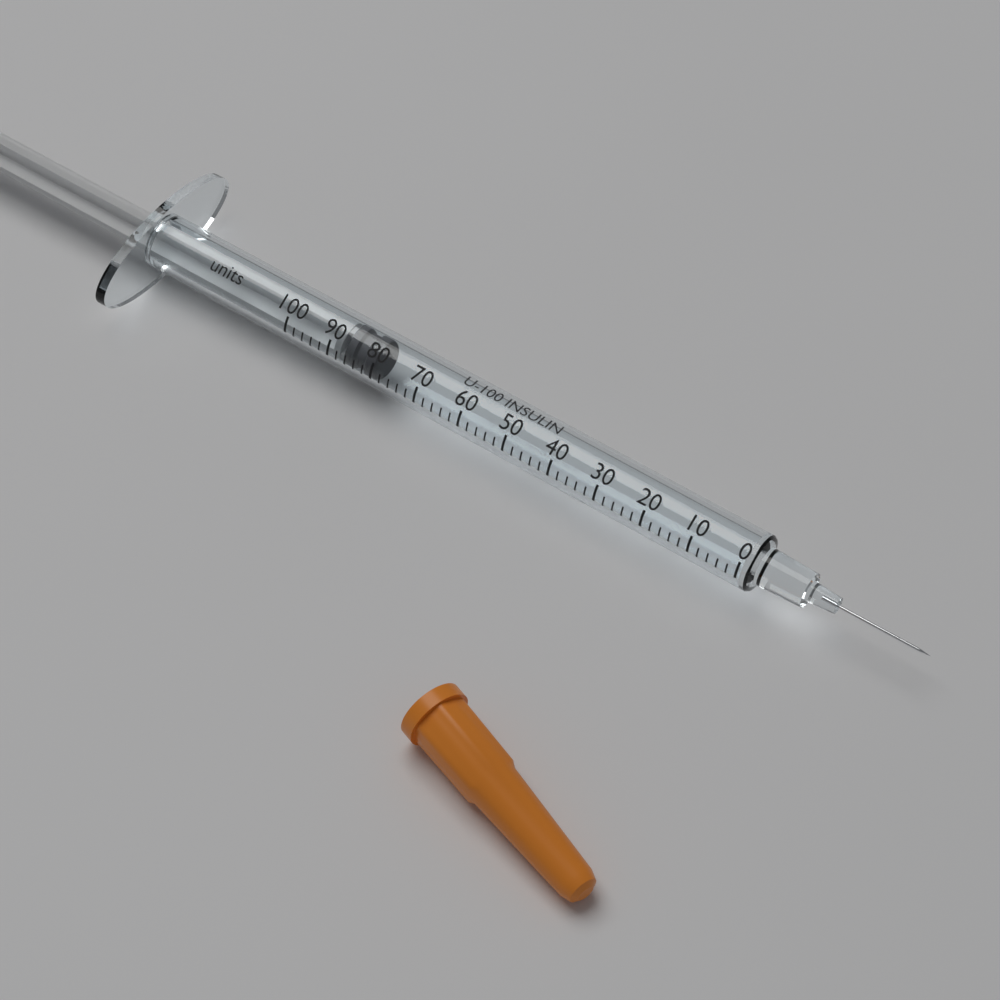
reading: 80 units
